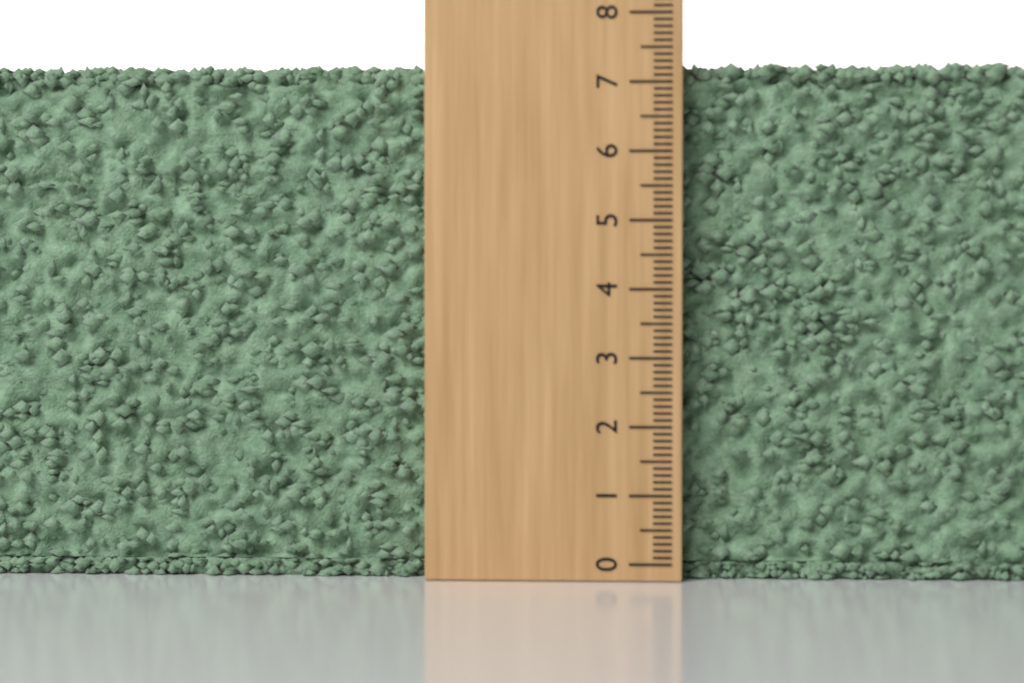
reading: 7.3 (no unit)
